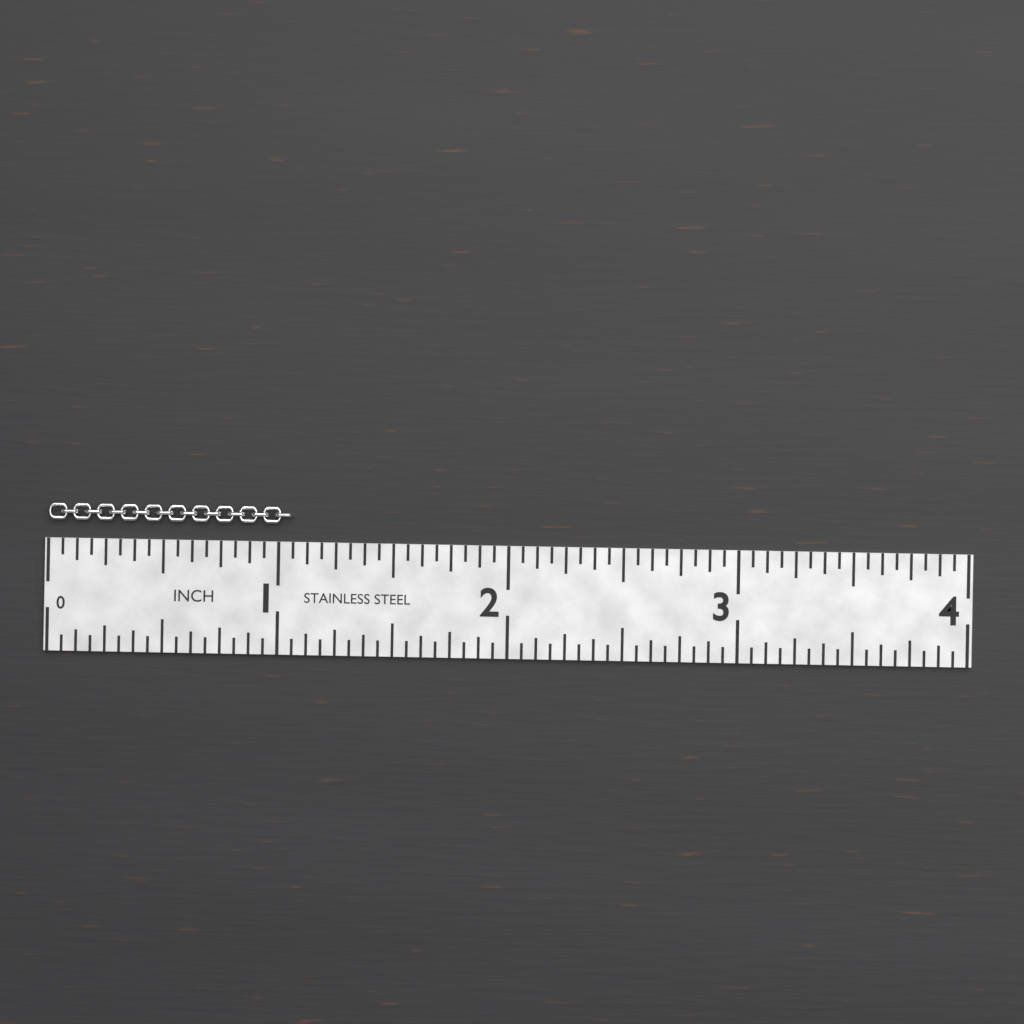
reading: 1.0625 in
